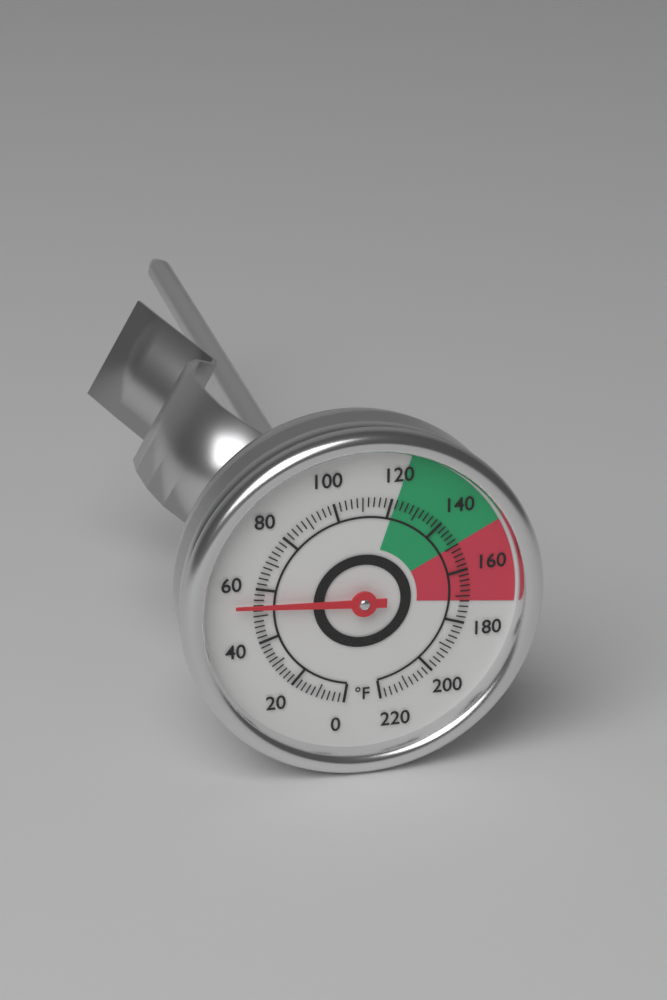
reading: 54 °F
